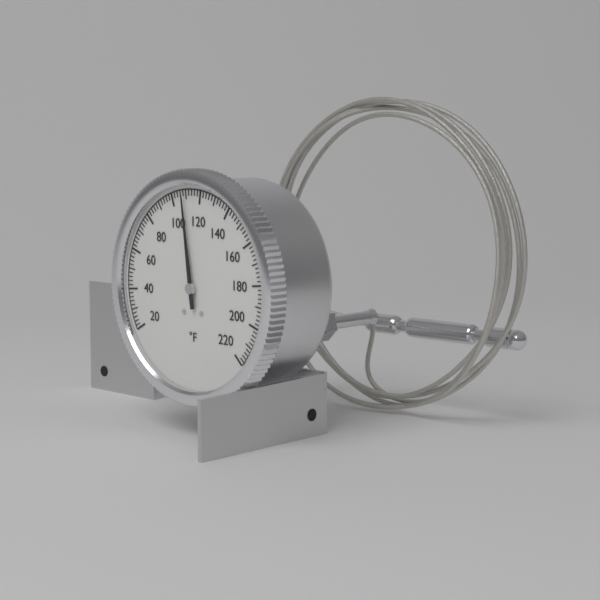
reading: 108 °F
